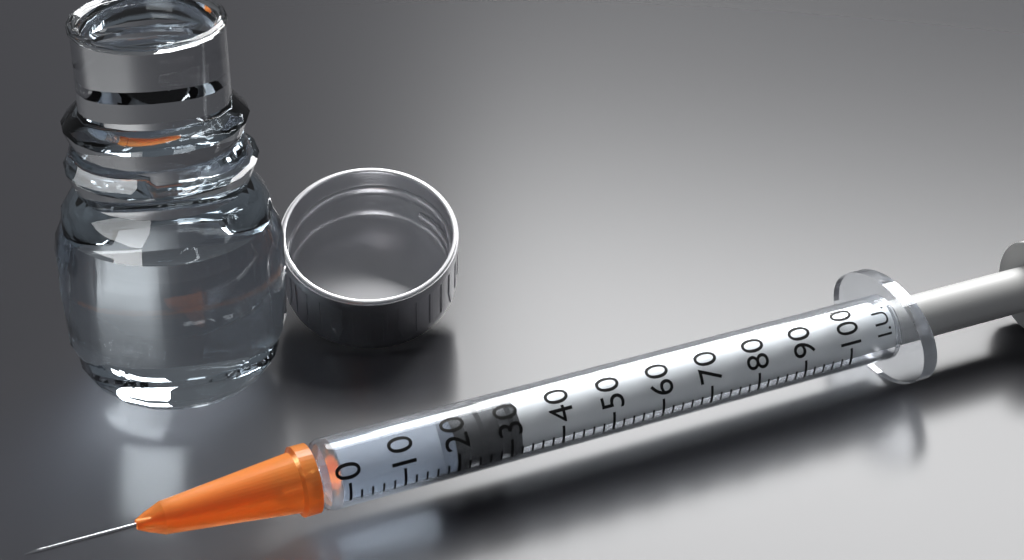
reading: 20 I.U.
